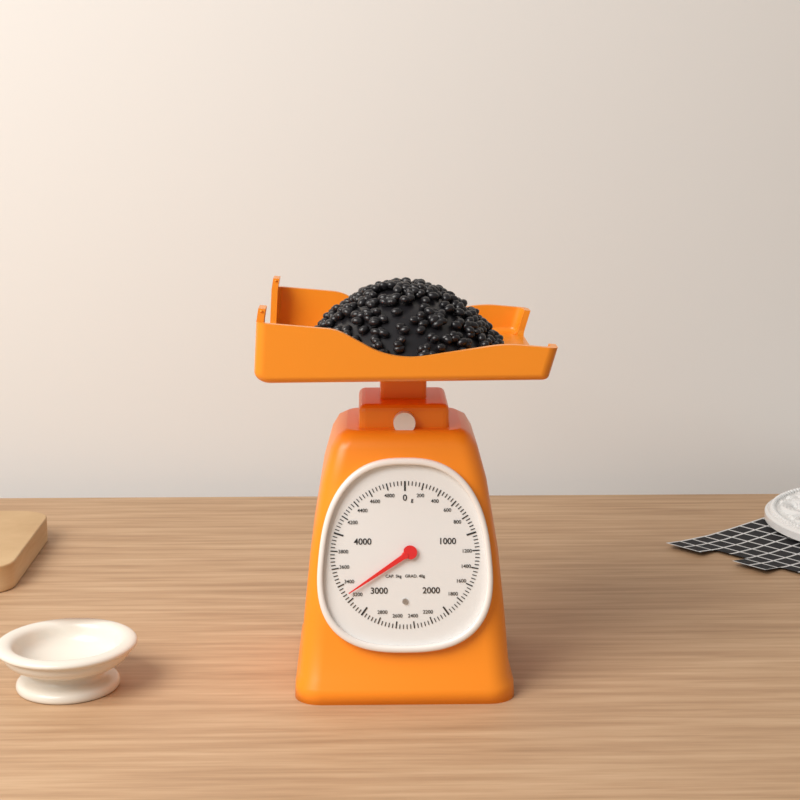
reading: 3280 g
